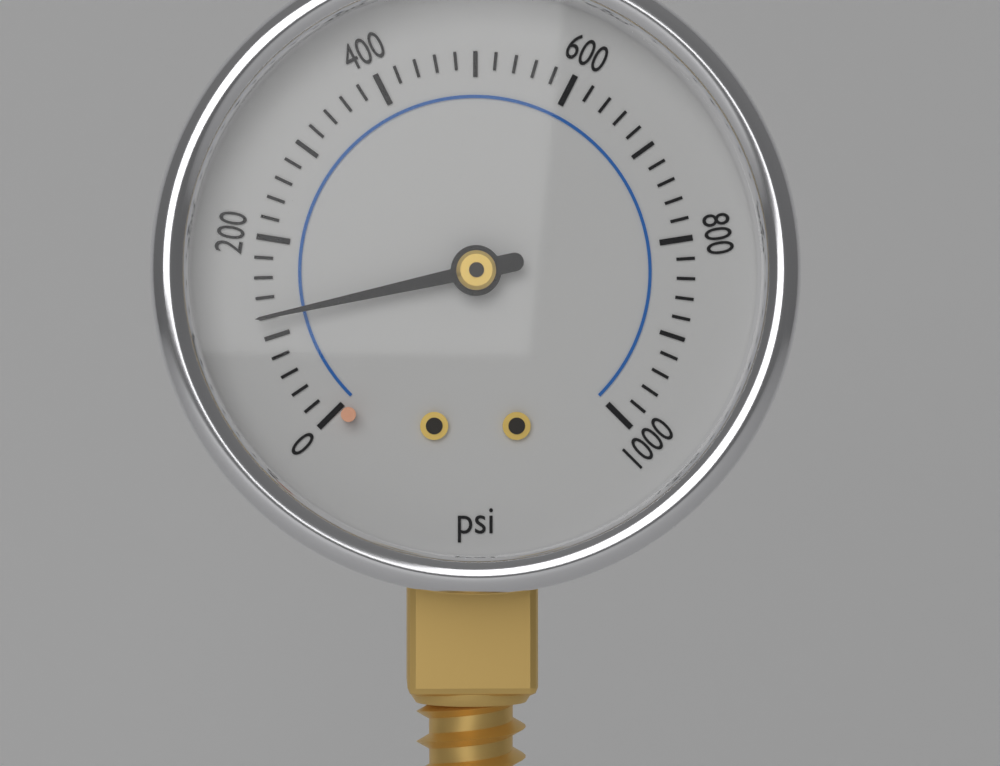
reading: 120 psi
